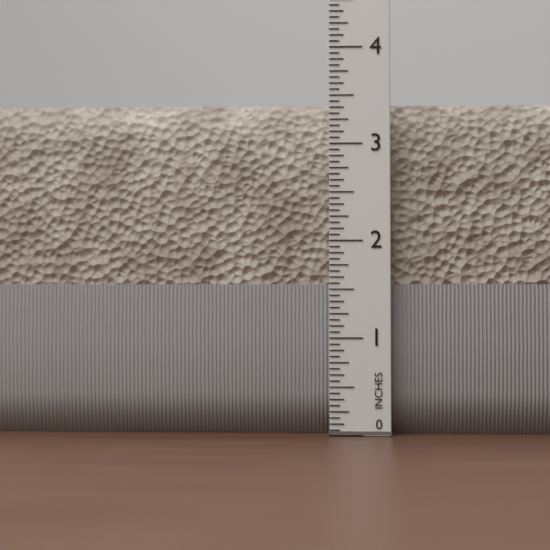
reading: 3.4375 in
